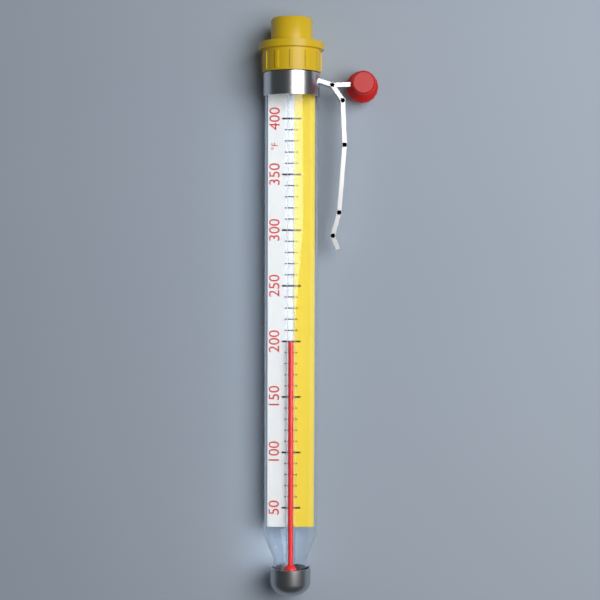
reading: 200 °F
